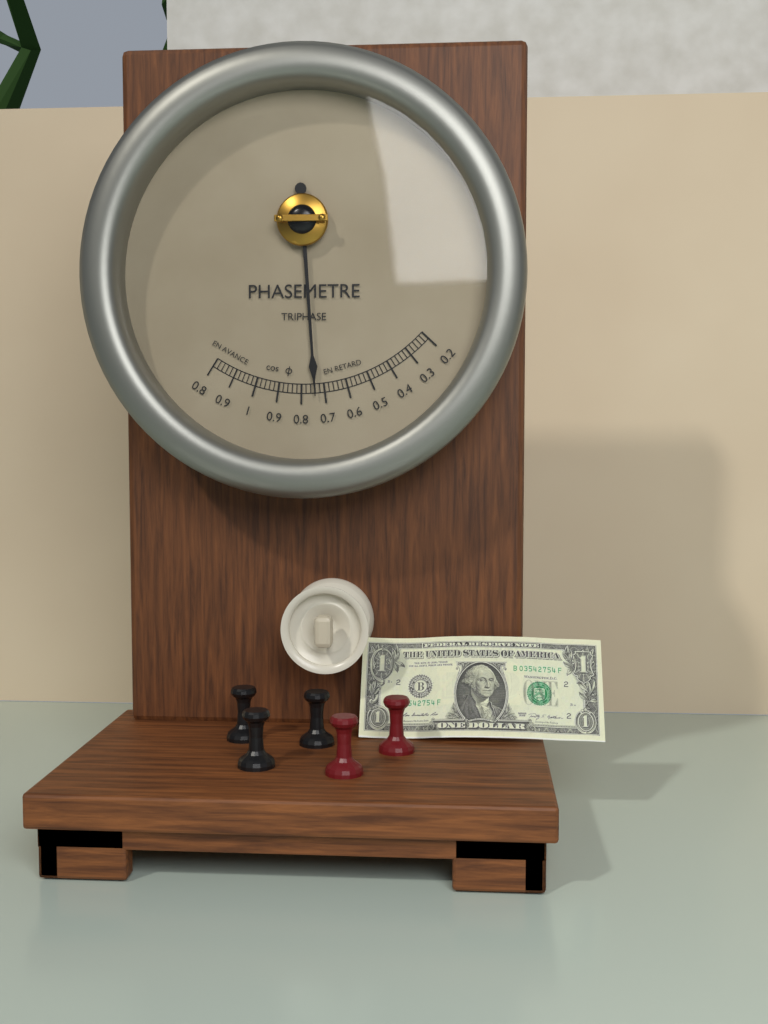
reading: 0.74 cos φ
